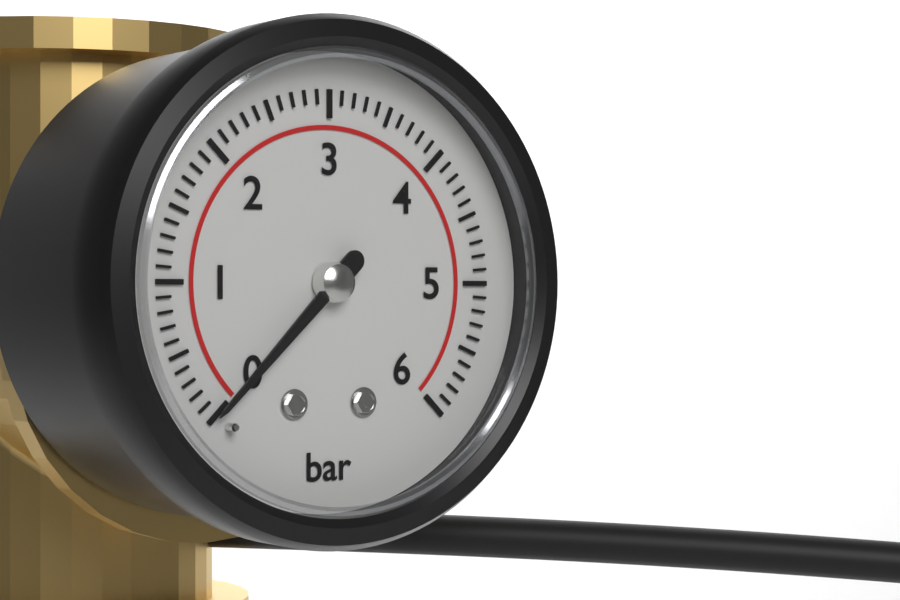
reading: 0.0 bar
